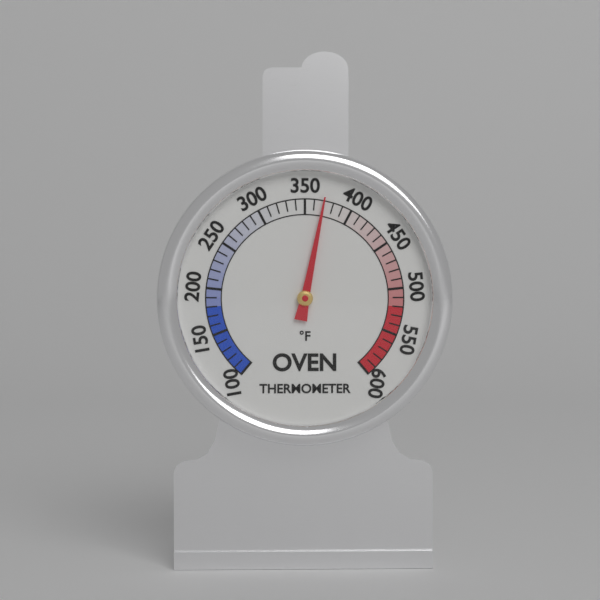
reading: 370 °F
